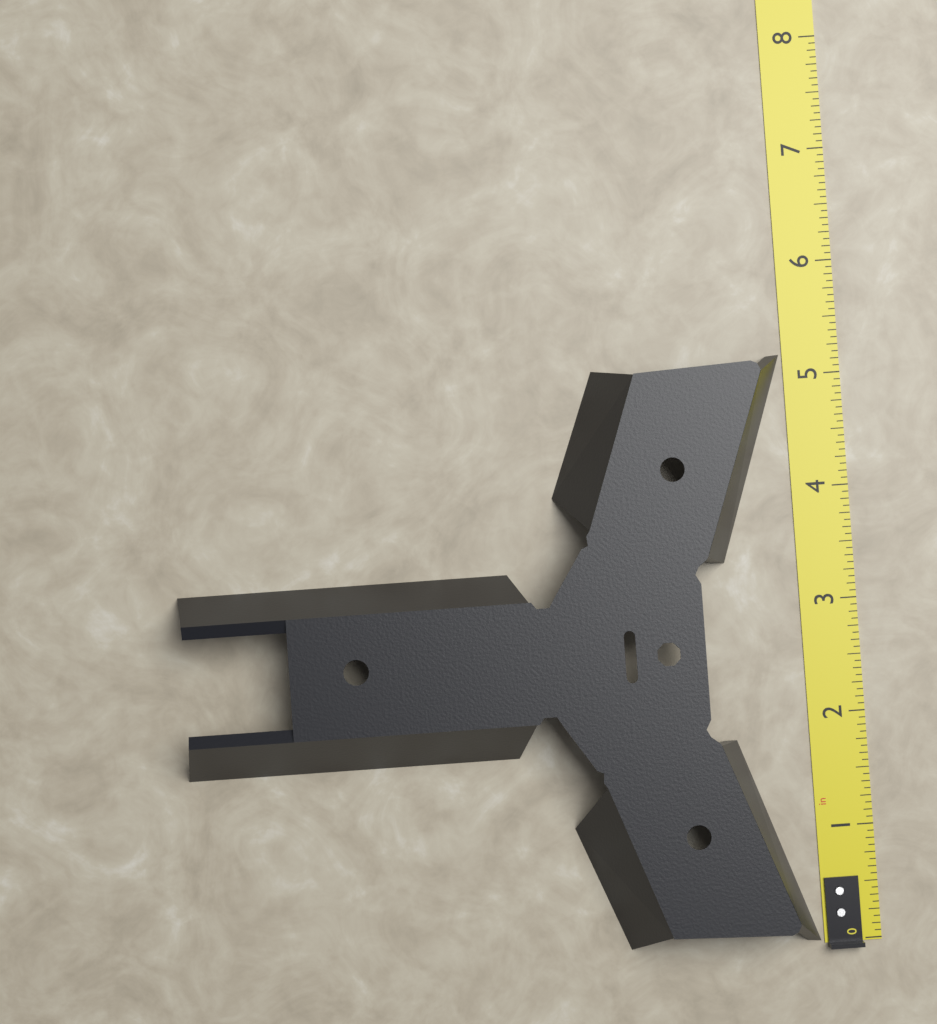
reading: 5.1875 in
